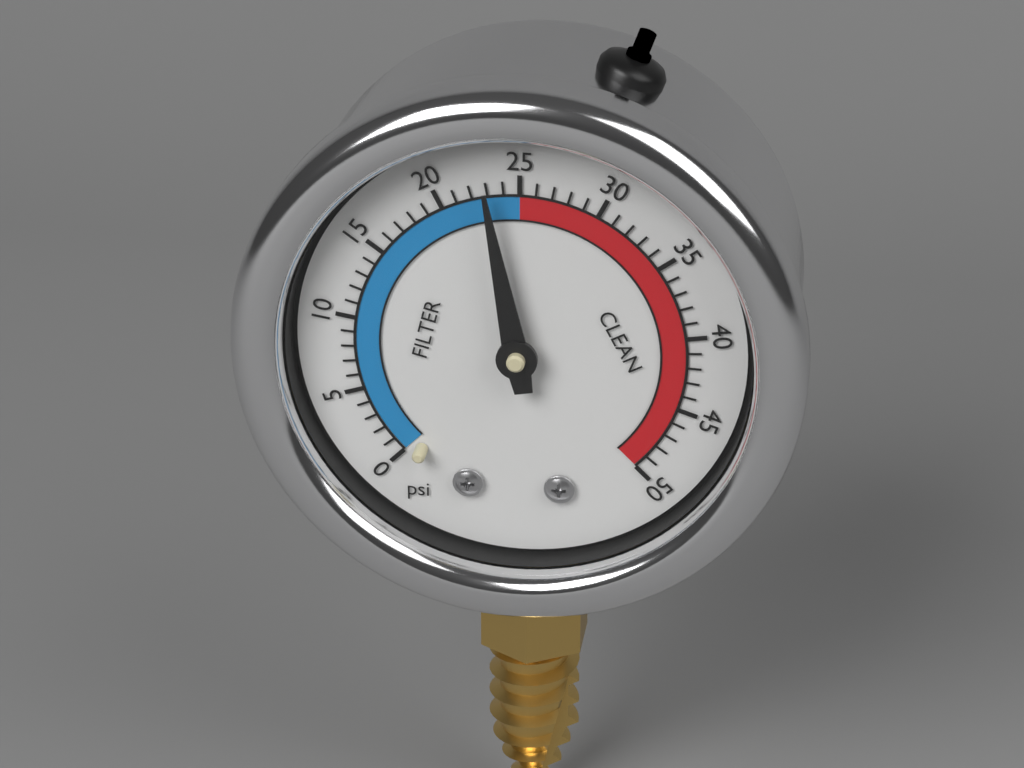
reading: 23 psi
